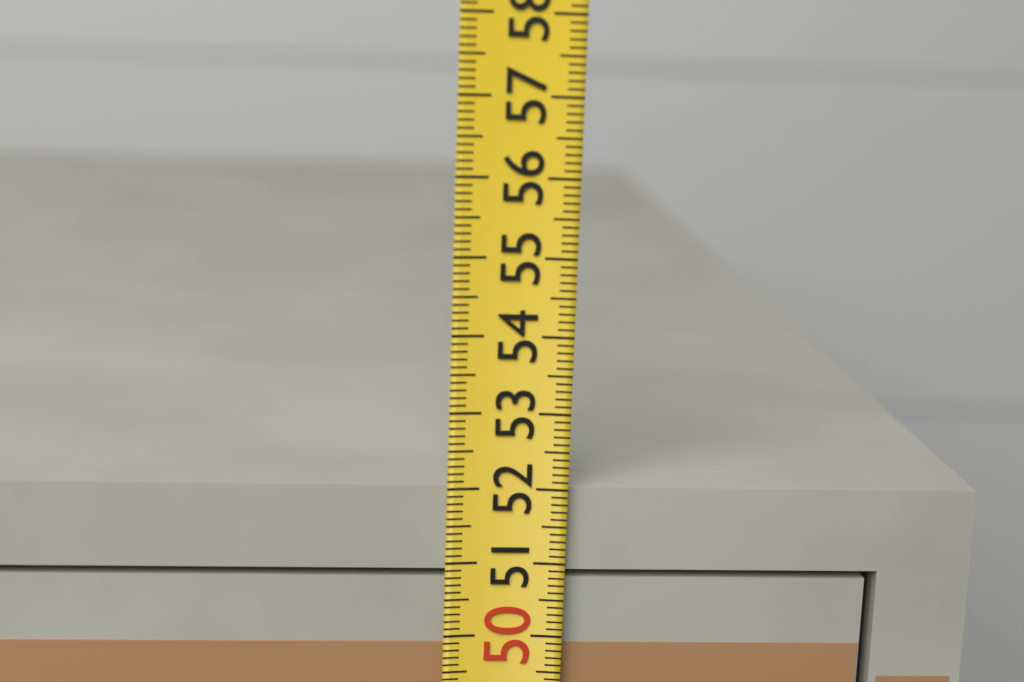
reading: 52.0 (no unit)
